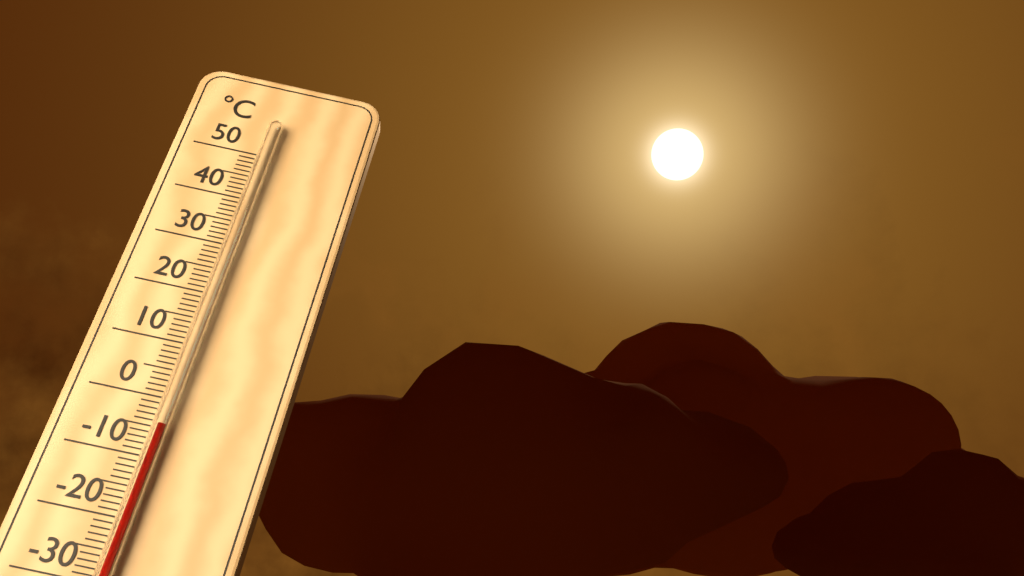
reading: -5 °C
